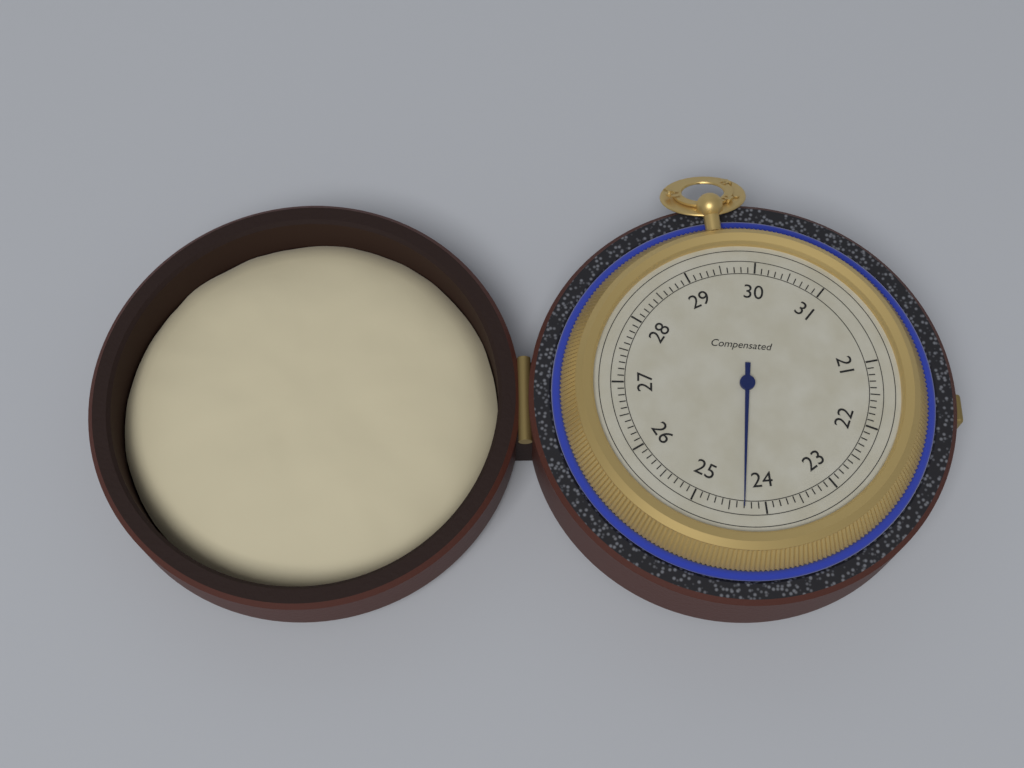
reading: 24.3 (no unit)
